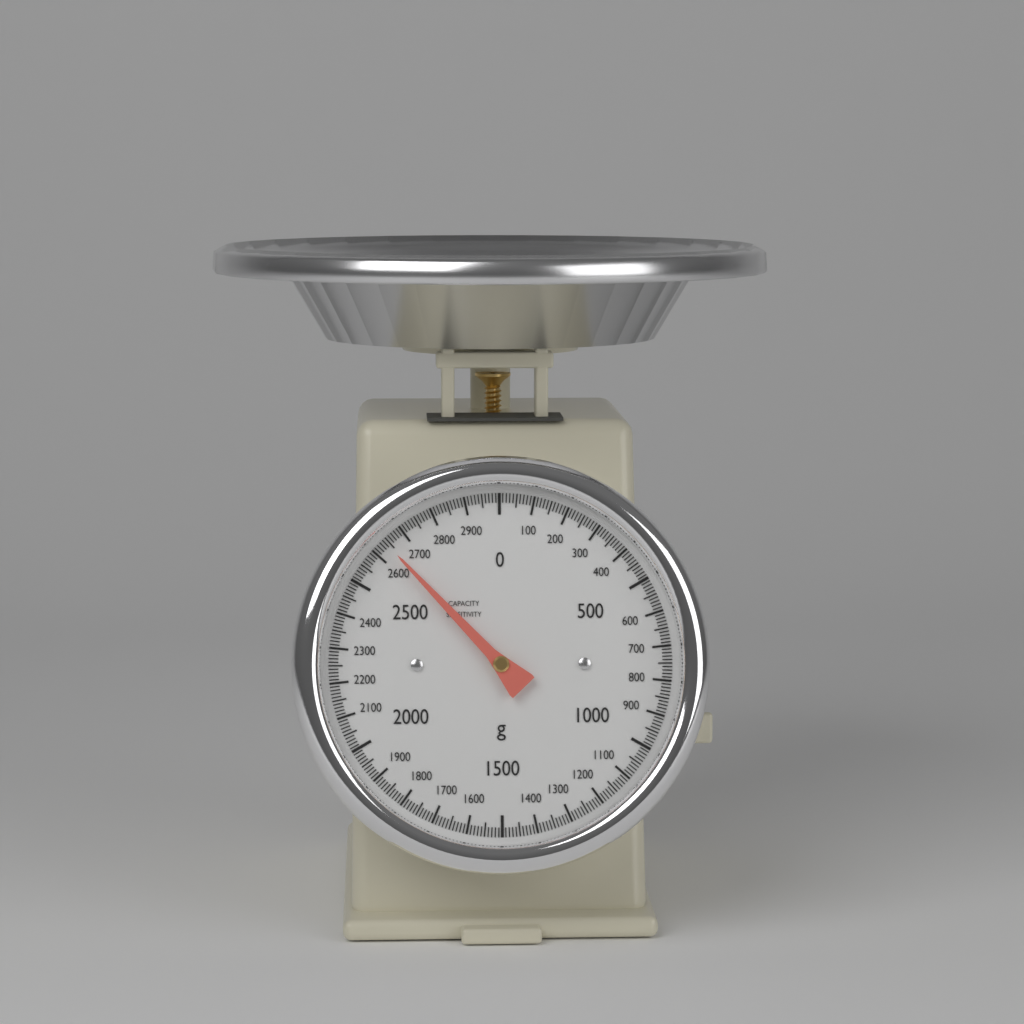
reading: 2640 g
